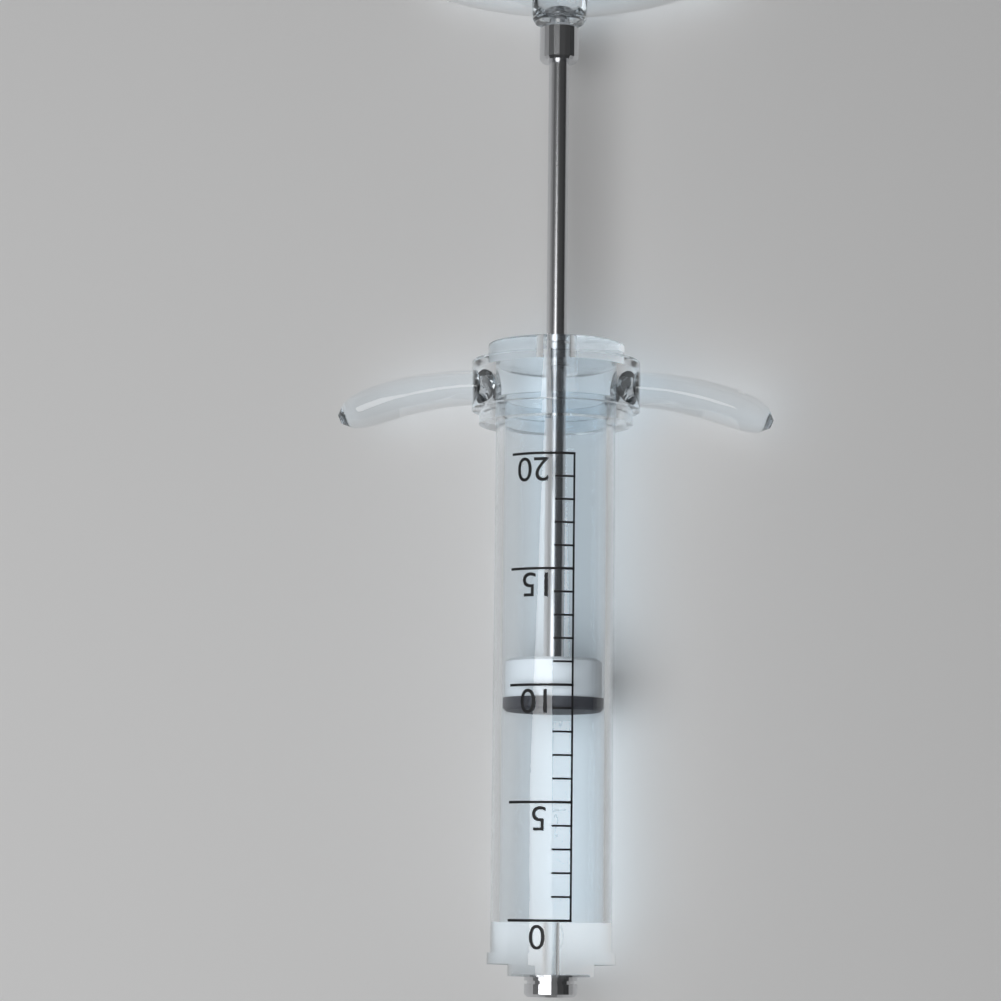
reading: 9 (no unit)
